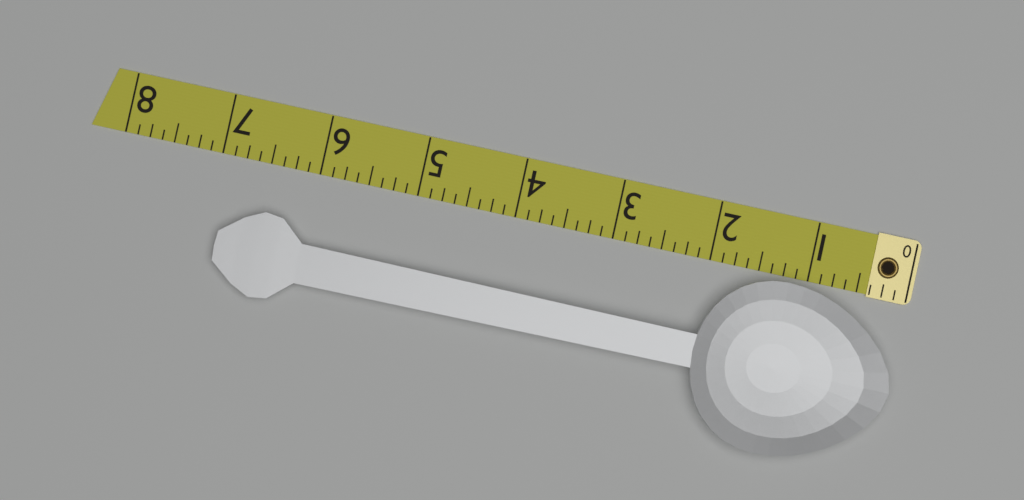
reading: 6.875 (no unit)
